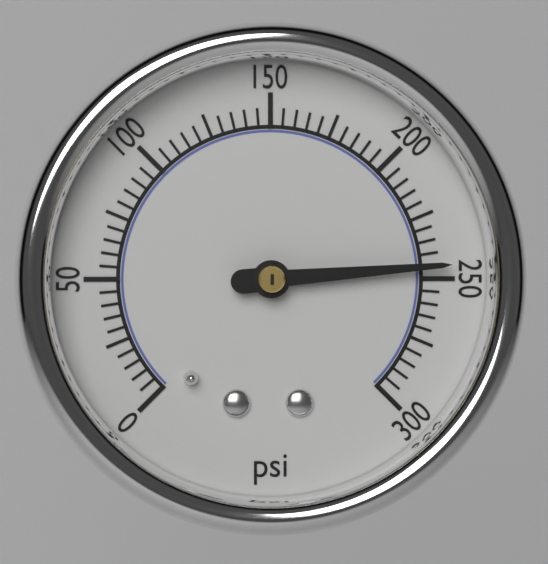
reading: 245 psi
